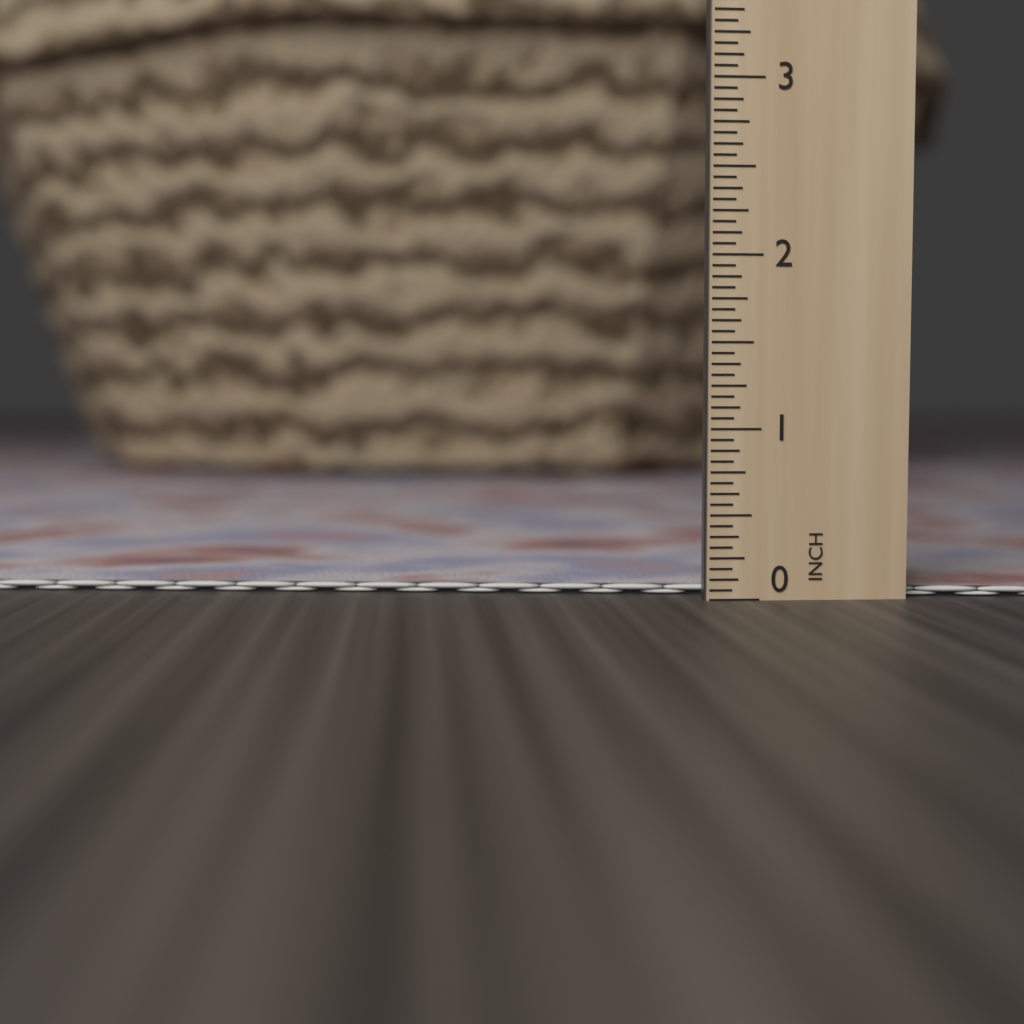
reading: 0.0625 in
